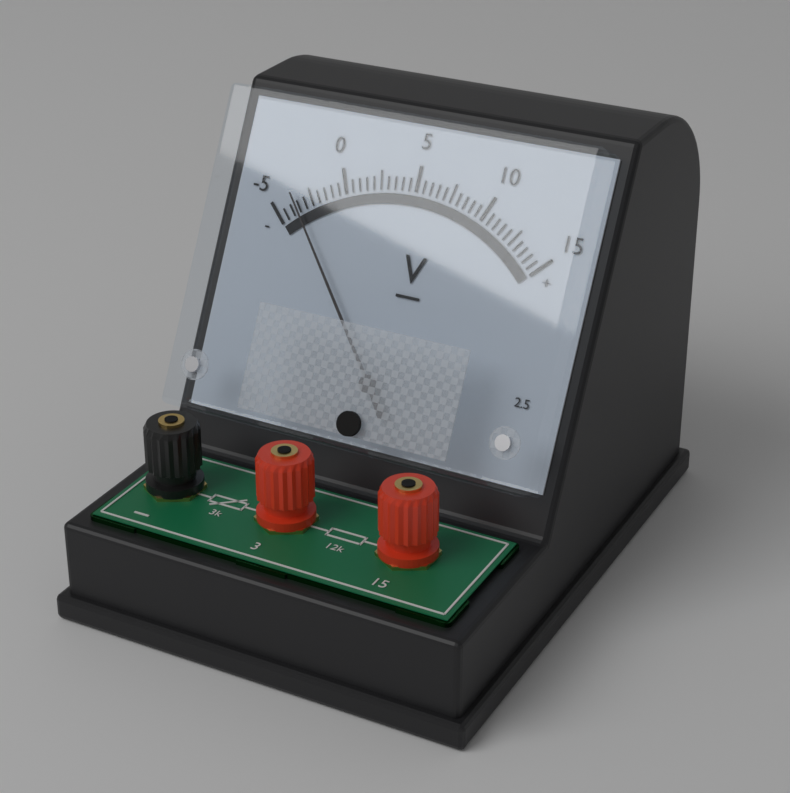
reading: -3.5 V
